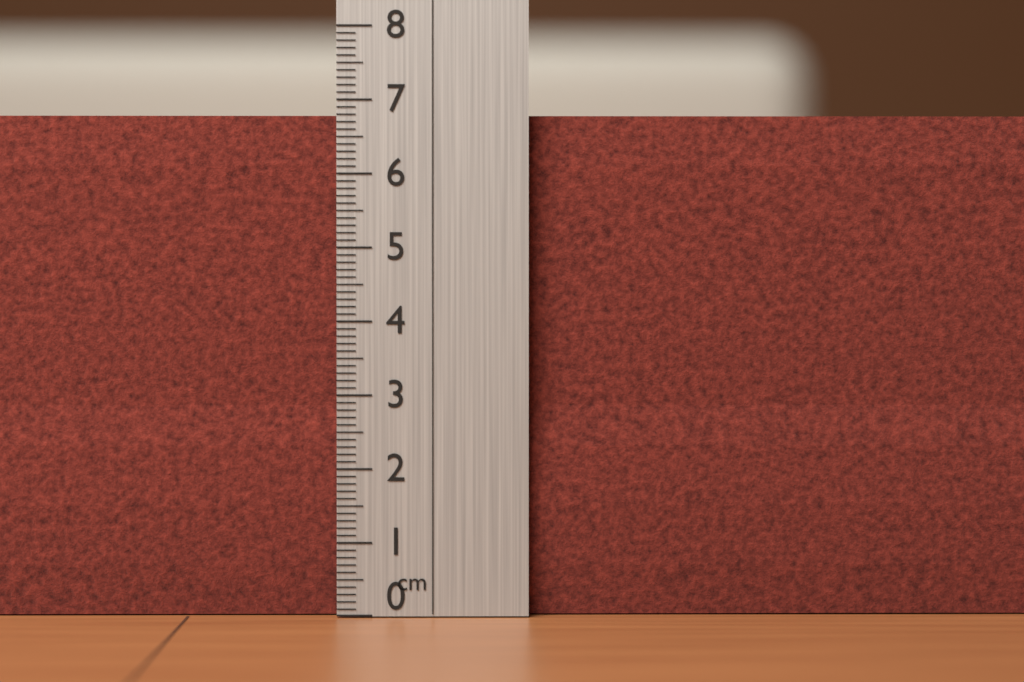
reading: 6.8 cm
